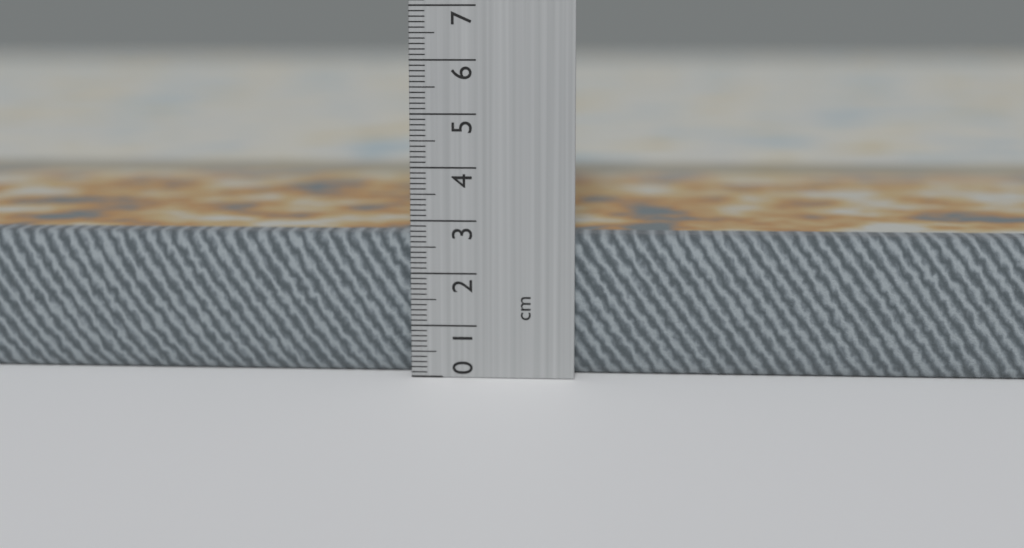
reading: 2.7 cm
